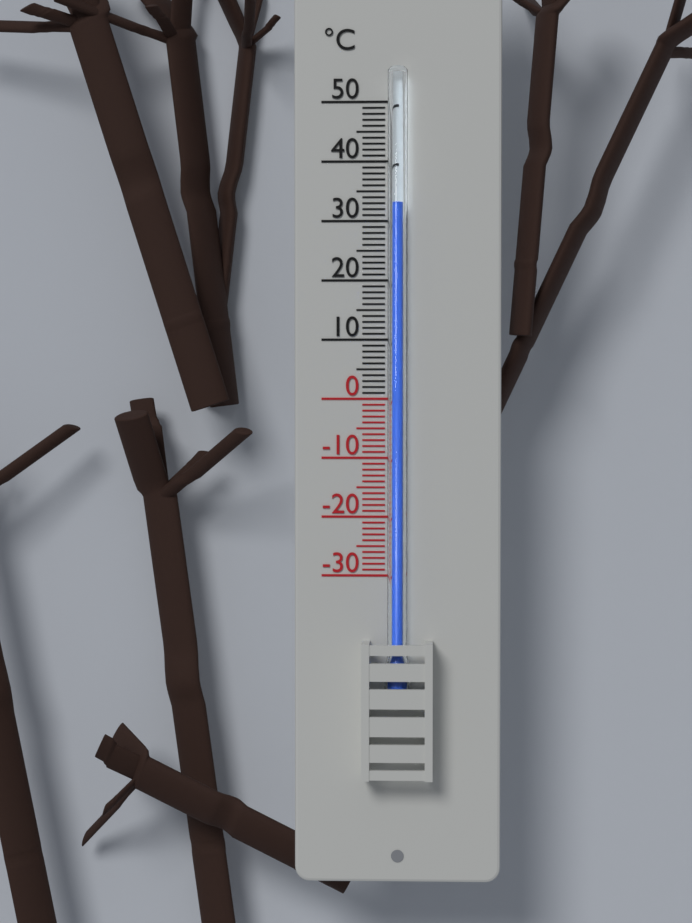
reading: 33 °C
